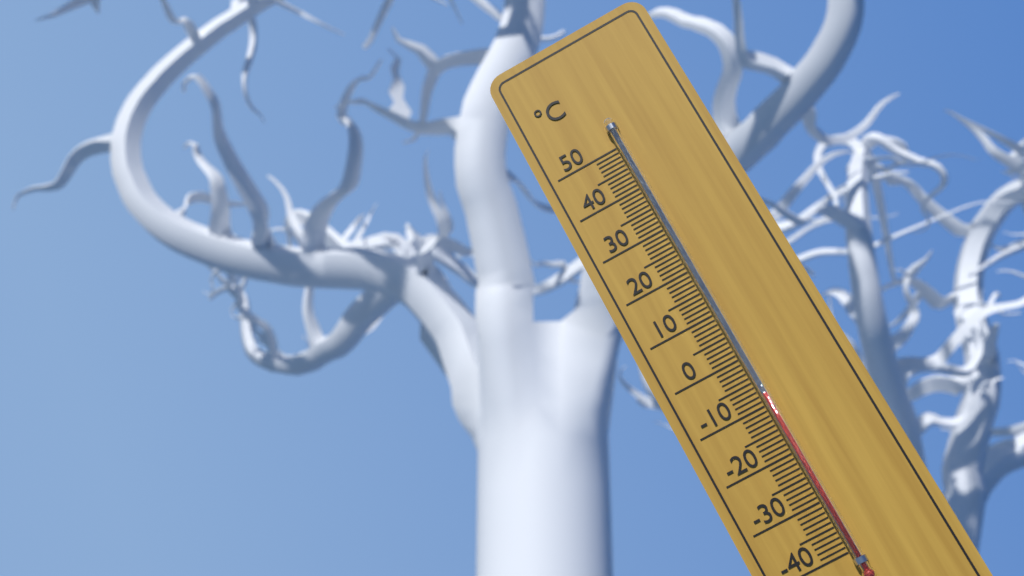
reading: -8 °C
